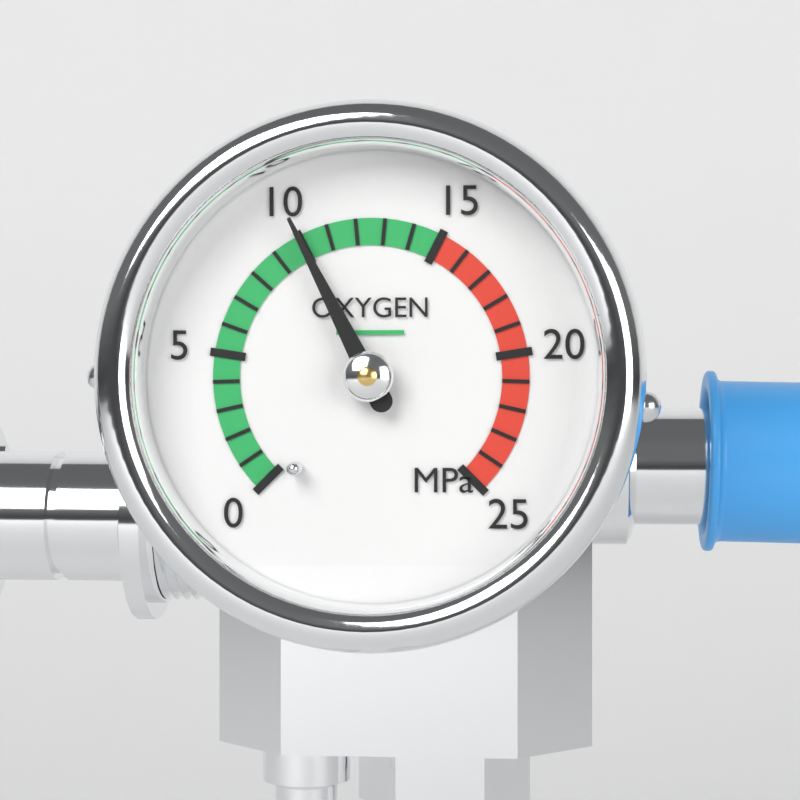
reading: 10 MPa
